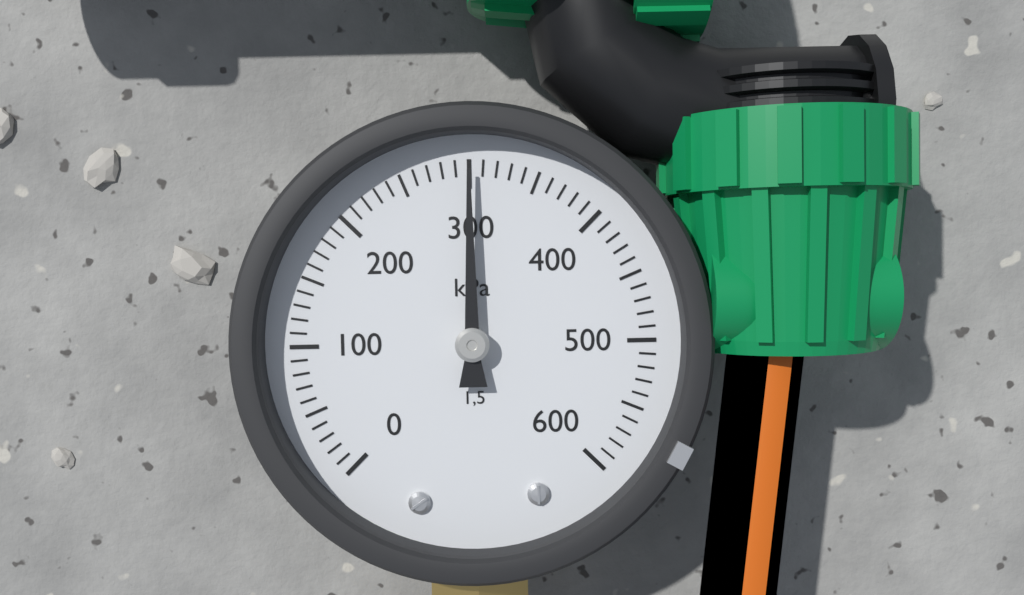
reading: 300 kPa
